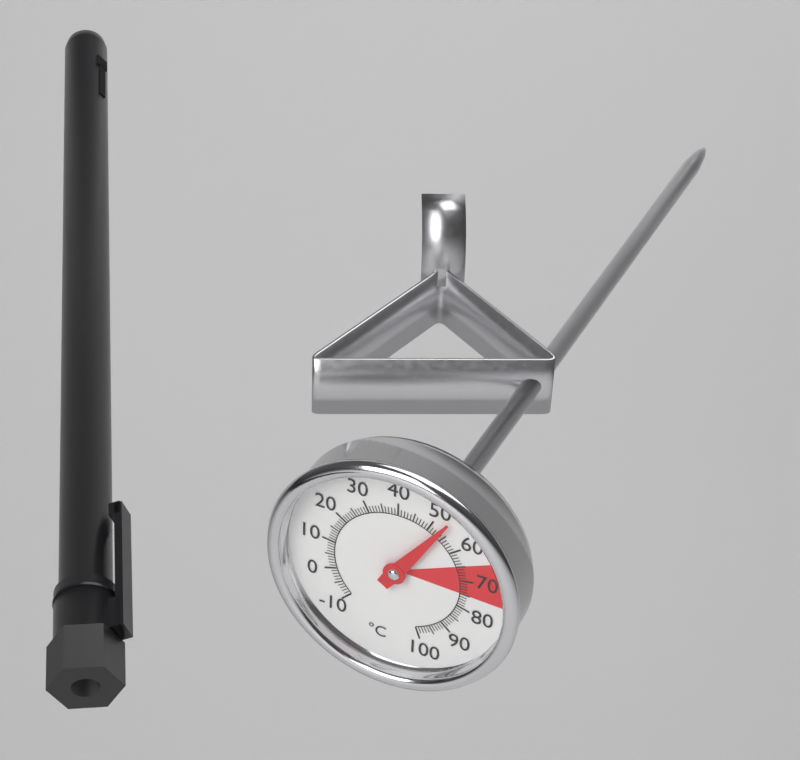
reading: 53 °C
